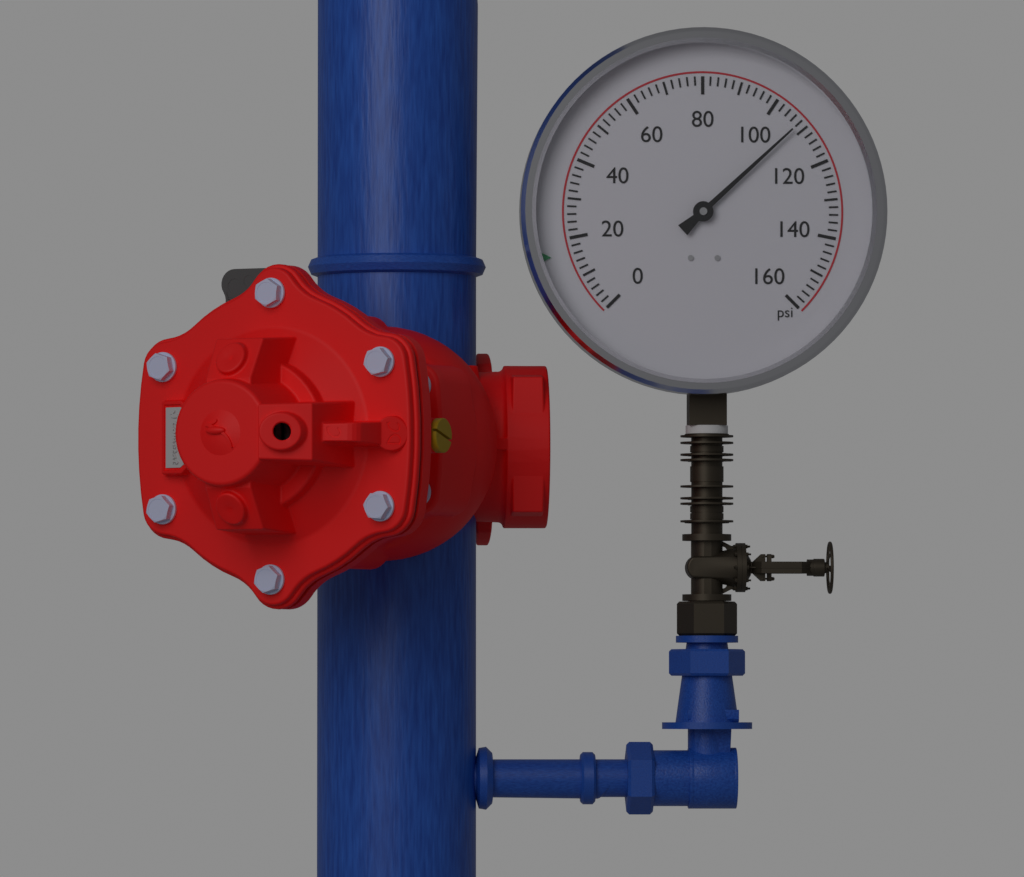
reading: 108 psi
